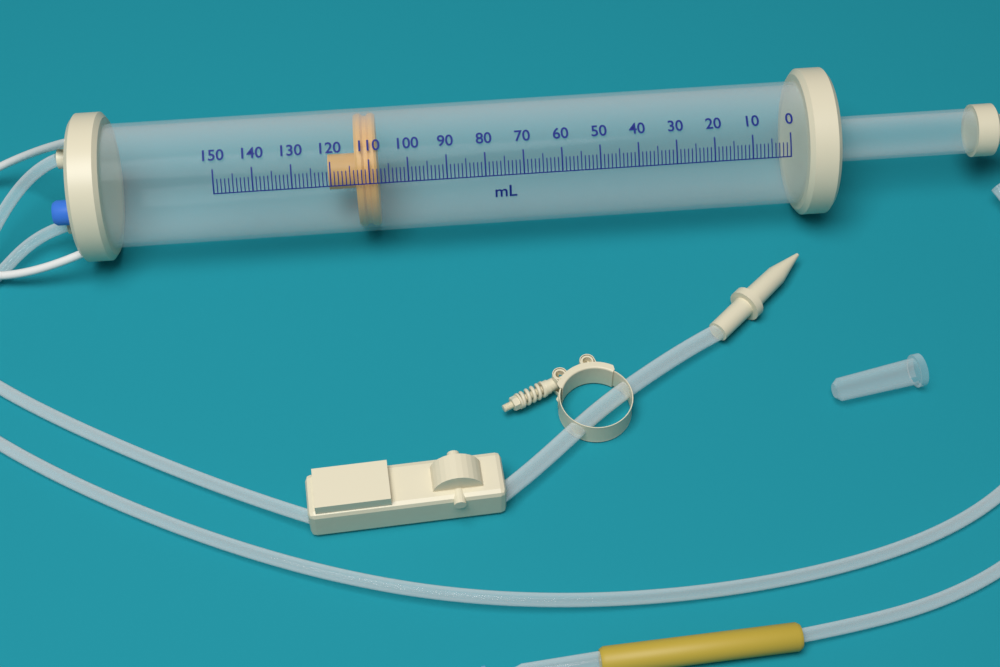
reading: 108 ml
